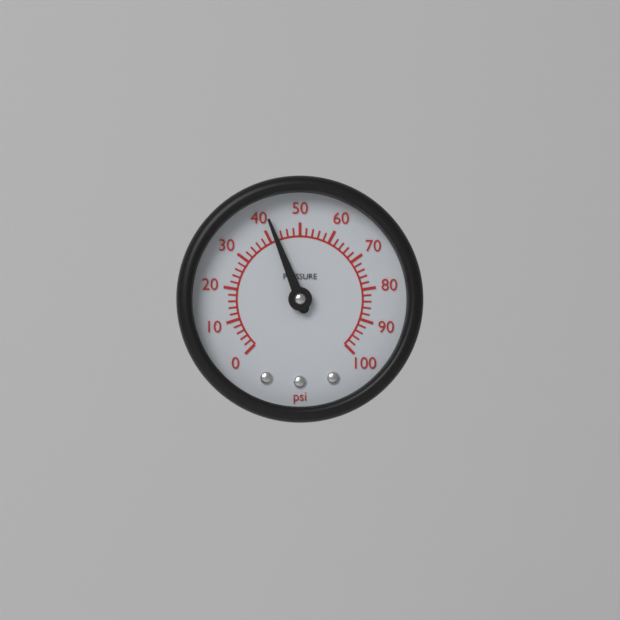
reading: 42 psi
